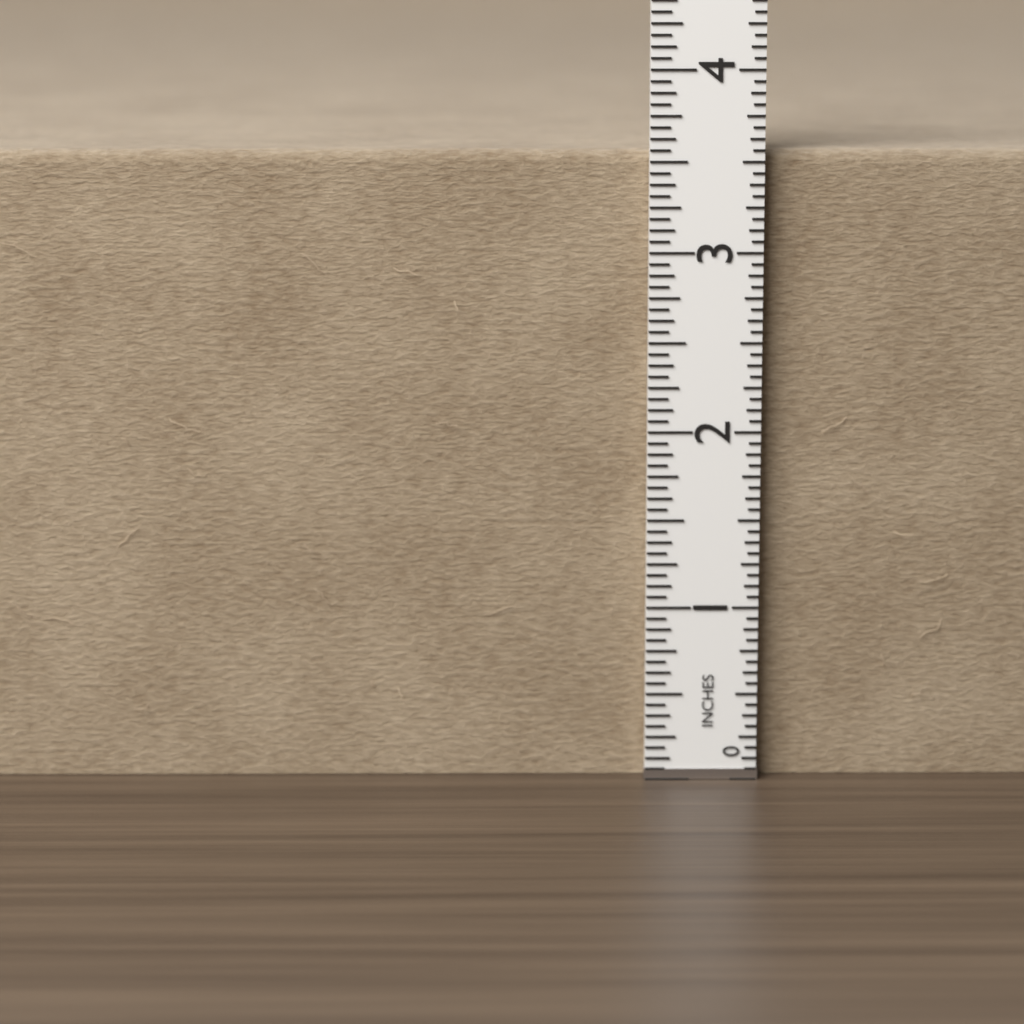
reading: 3.5625 in
